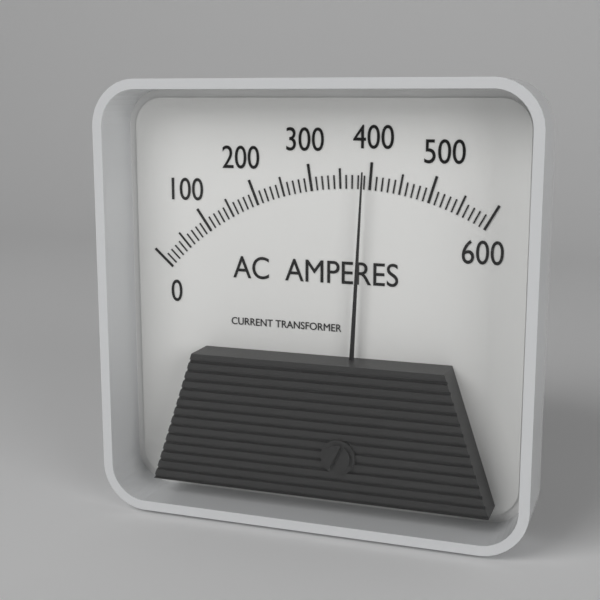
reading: 390 A
